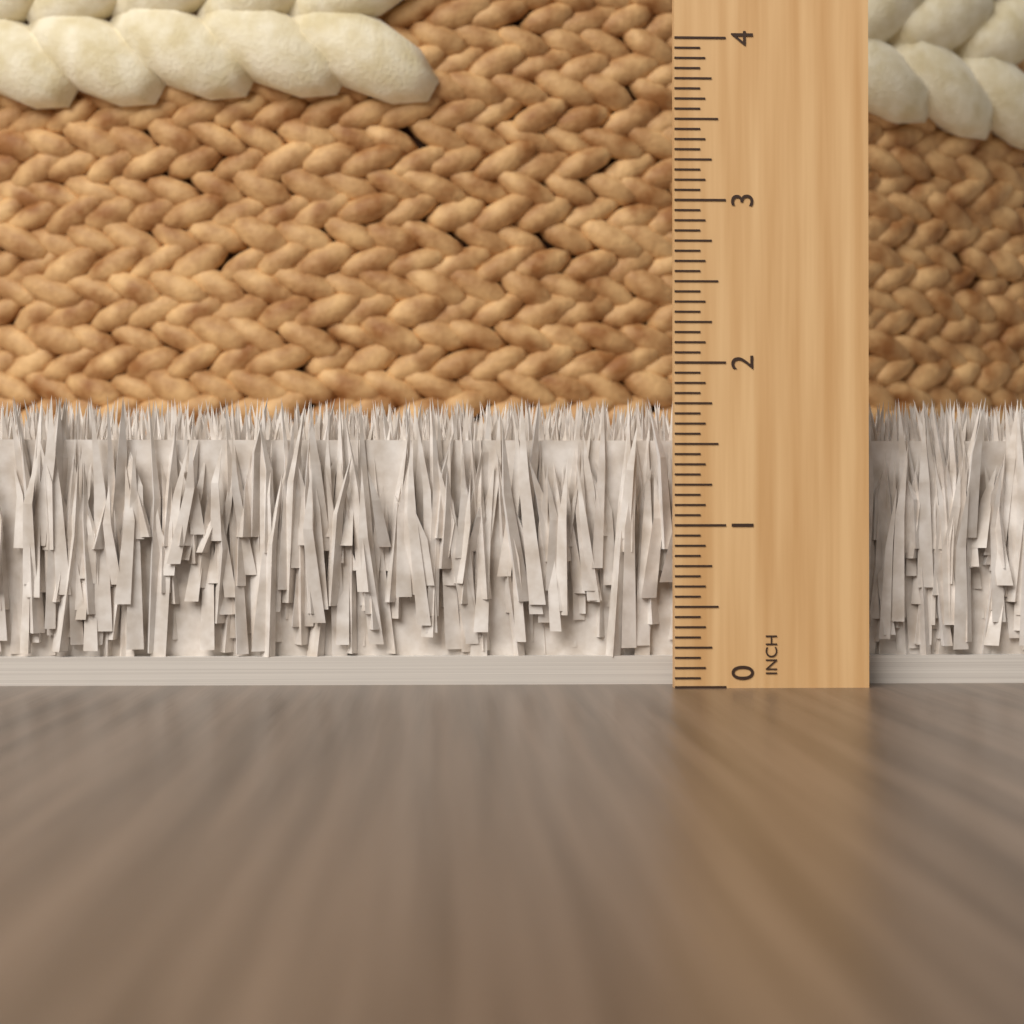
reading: 1.8125 in
